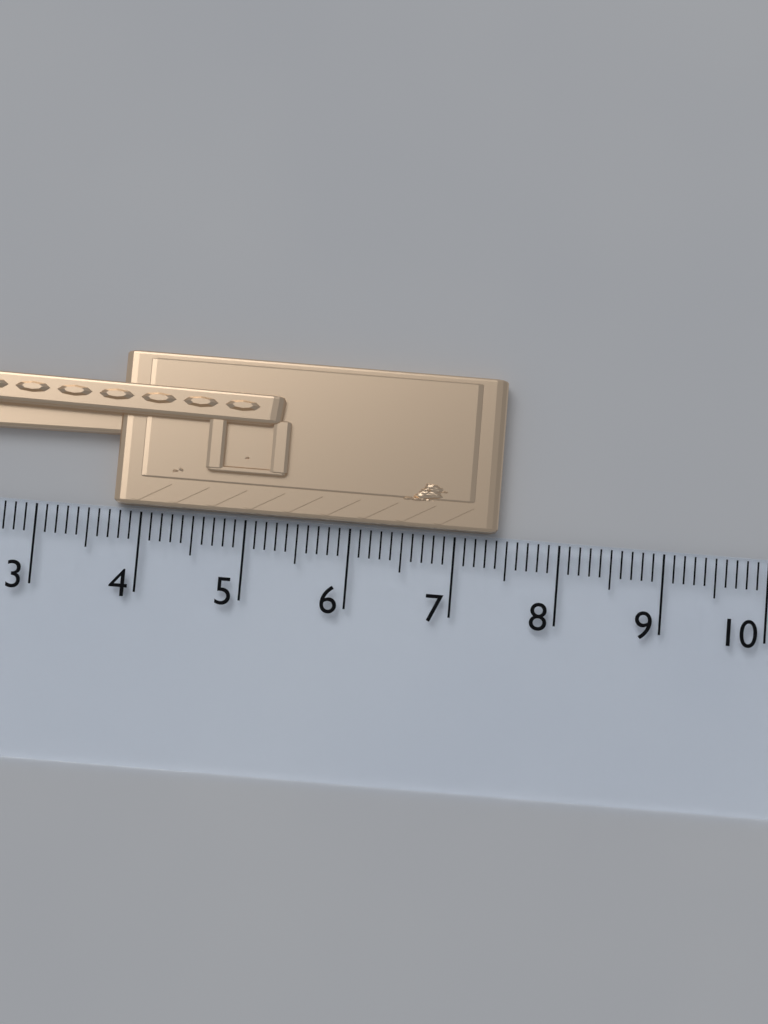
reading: 7.4 cm
